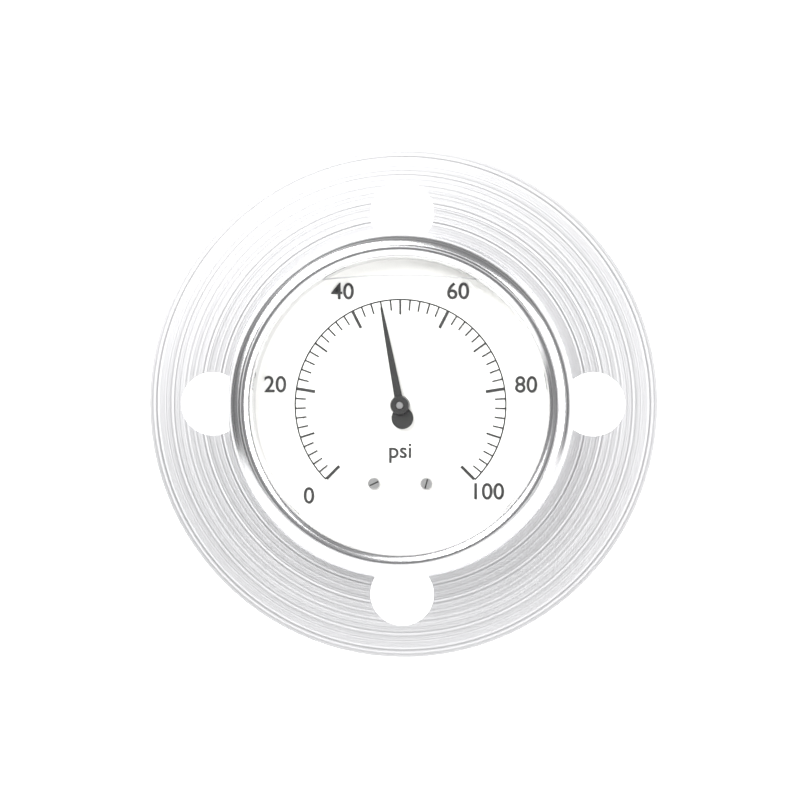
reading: 46 psi
